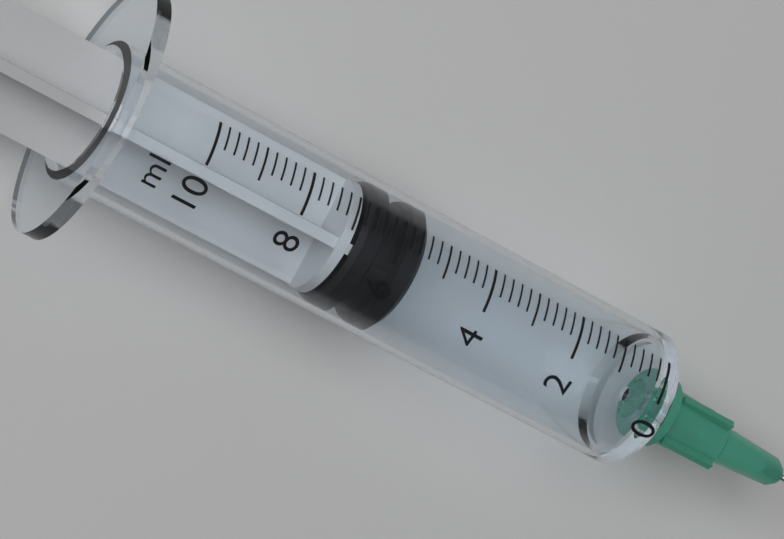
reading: 5.4 ml
